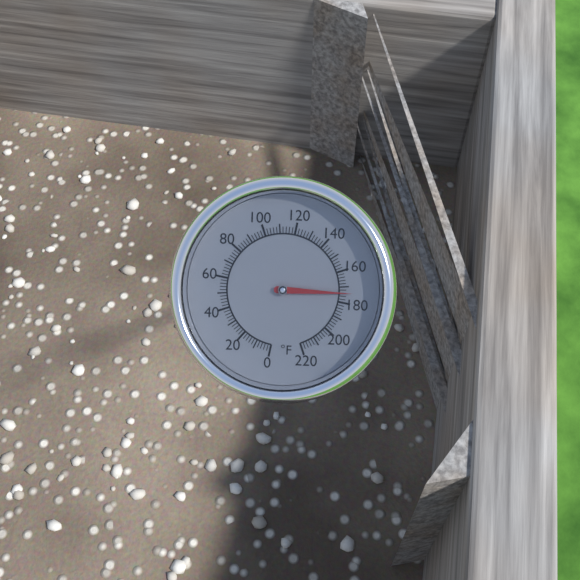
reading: 174 °F
